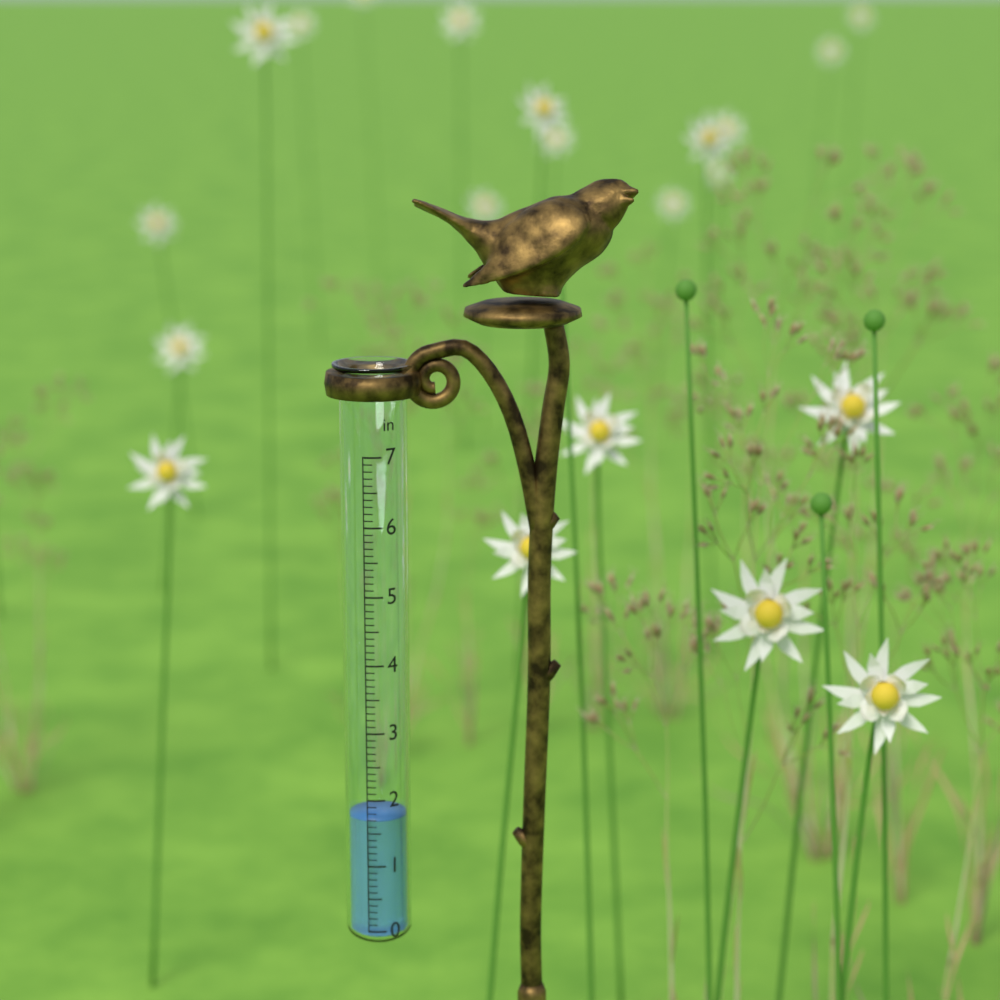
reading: 1.7 in
